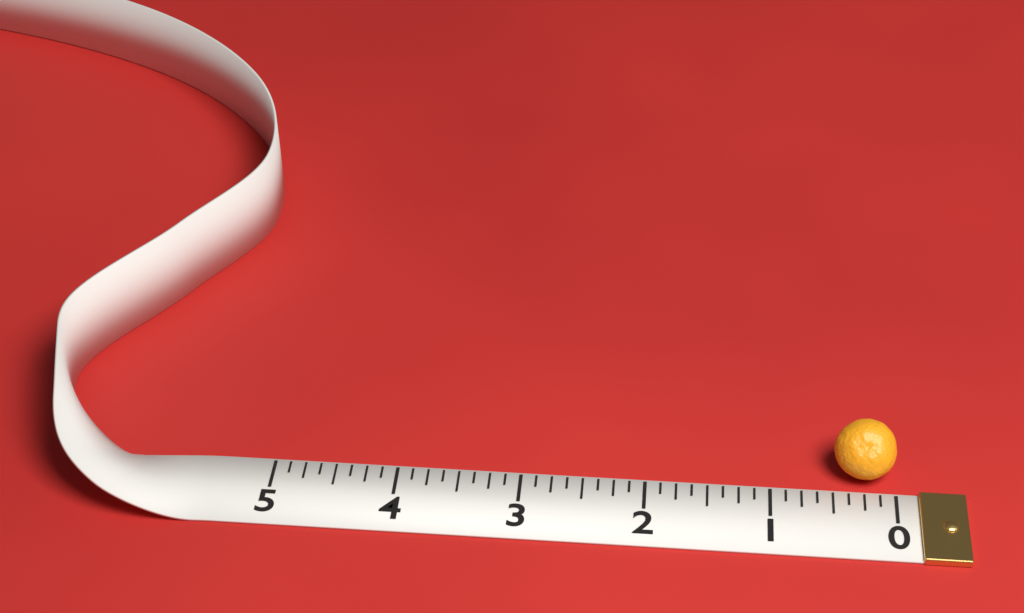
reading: 0.500 (no unit)
